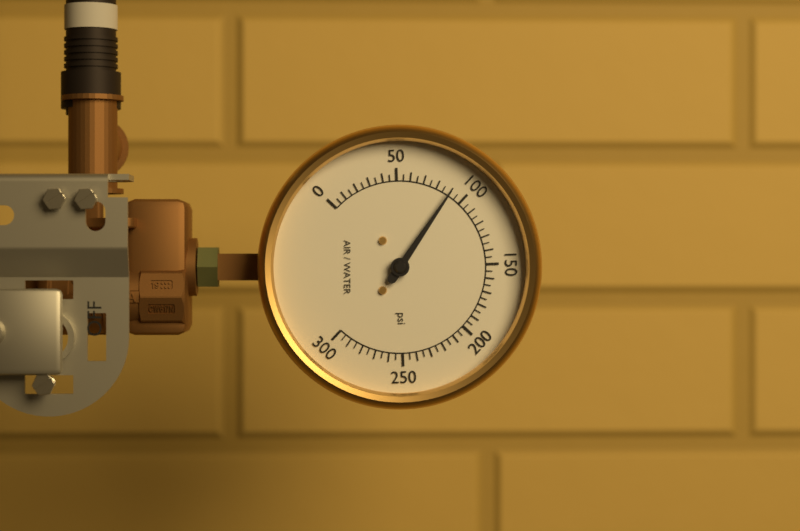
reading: 90 psi
